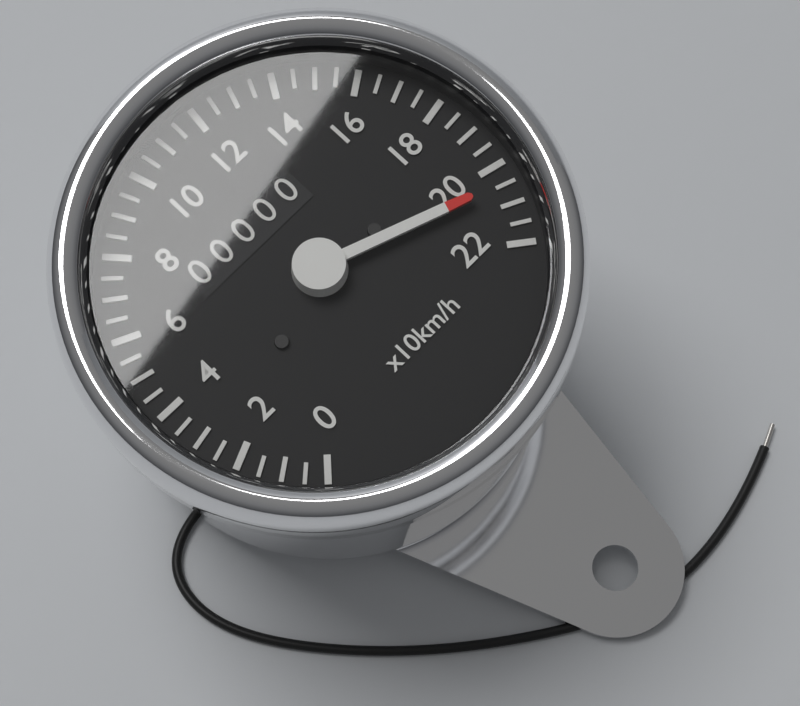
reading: 205 km/h
